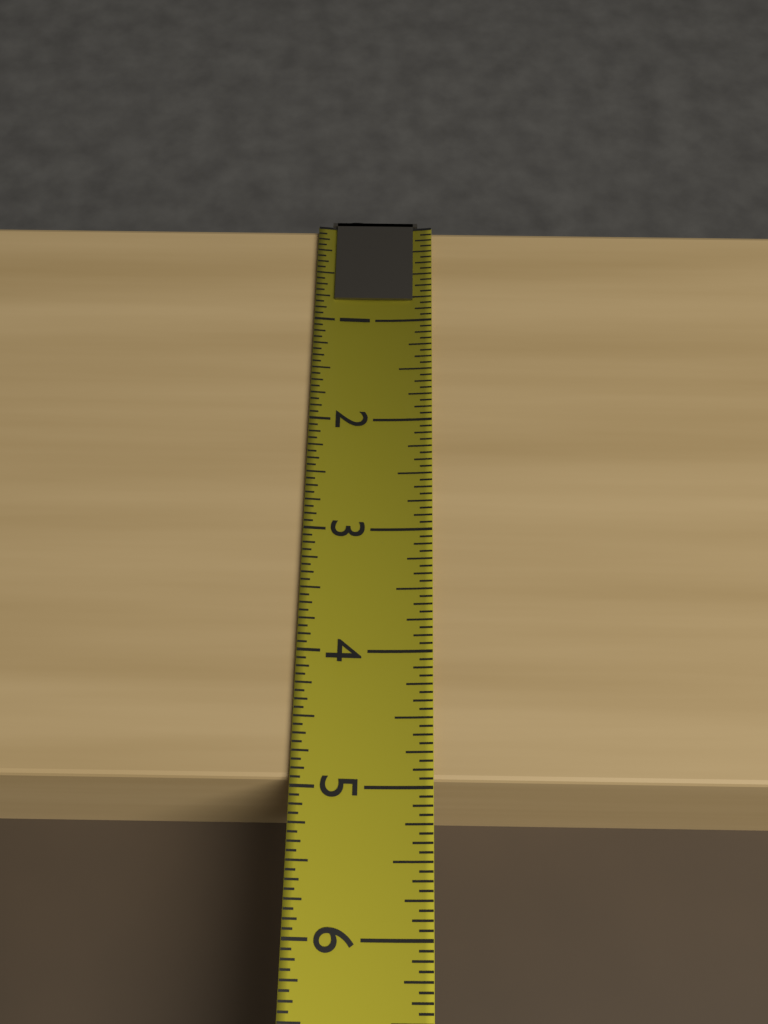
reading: 4.9375 (no unit)
